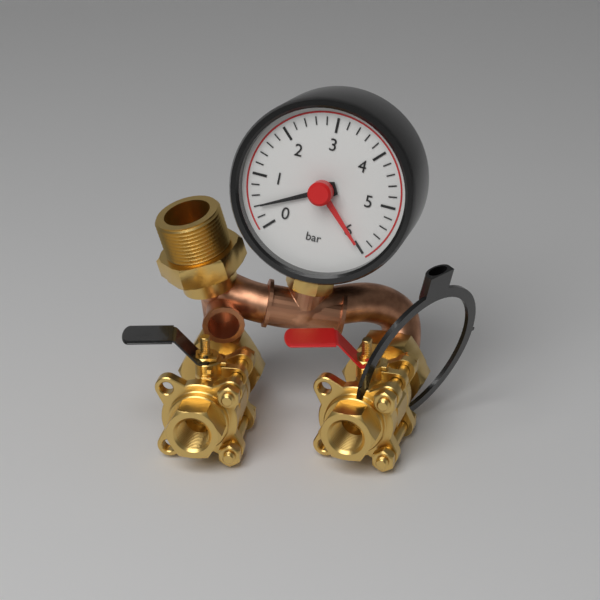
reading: 0.4 bar
